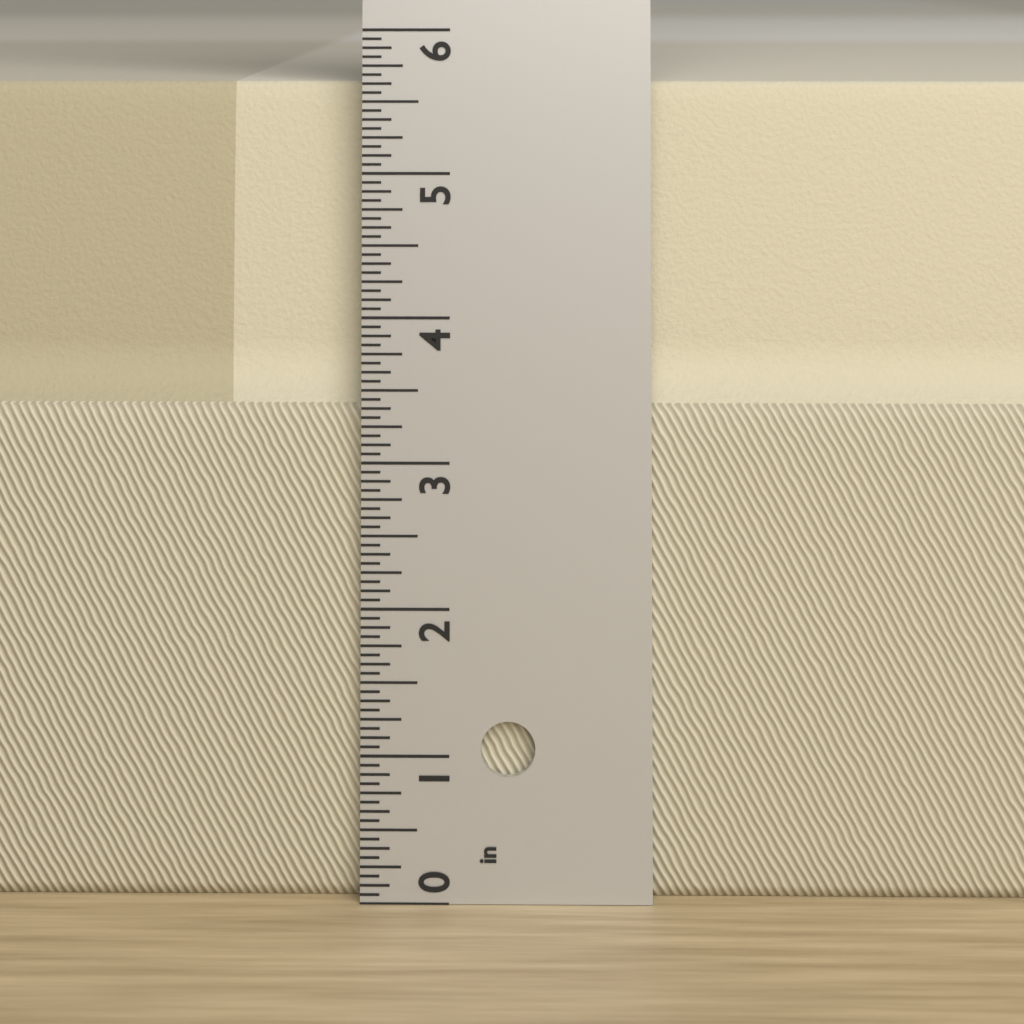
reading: 5.6250 in
